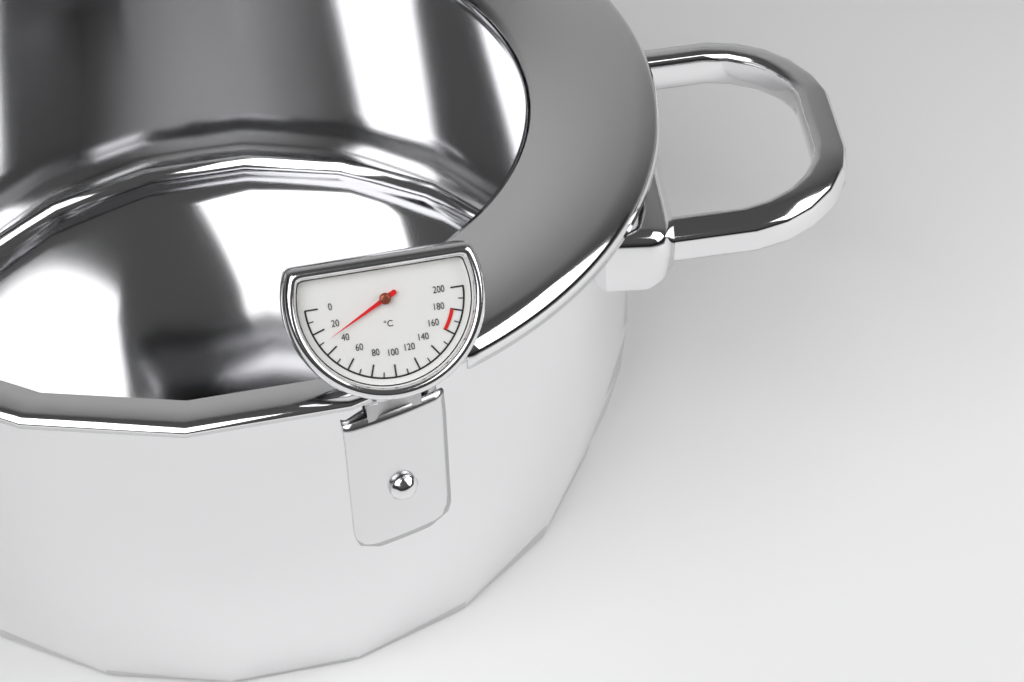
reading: 30 °C
